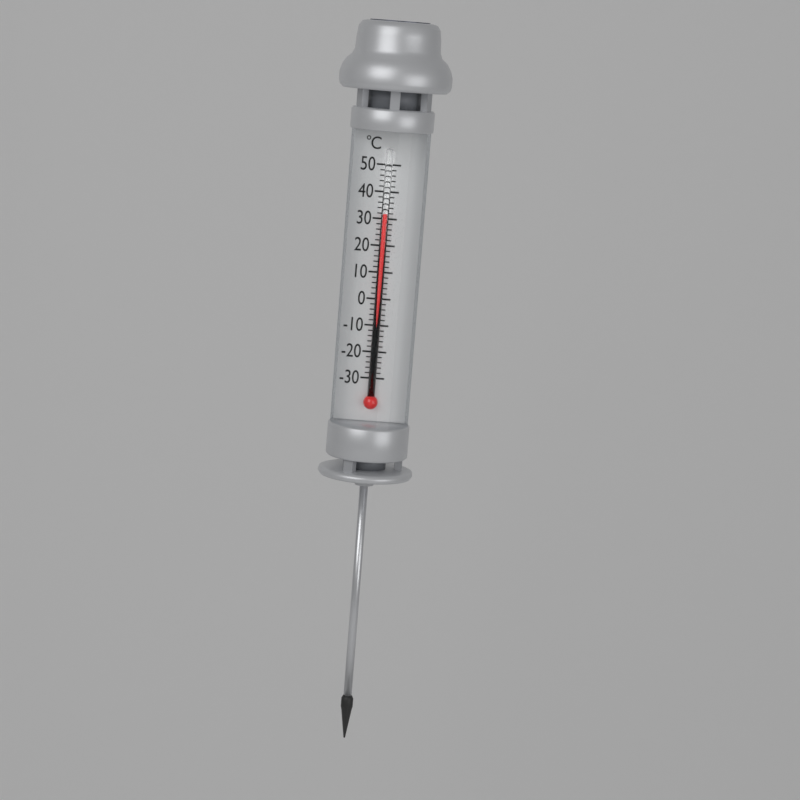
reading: 32 °C
